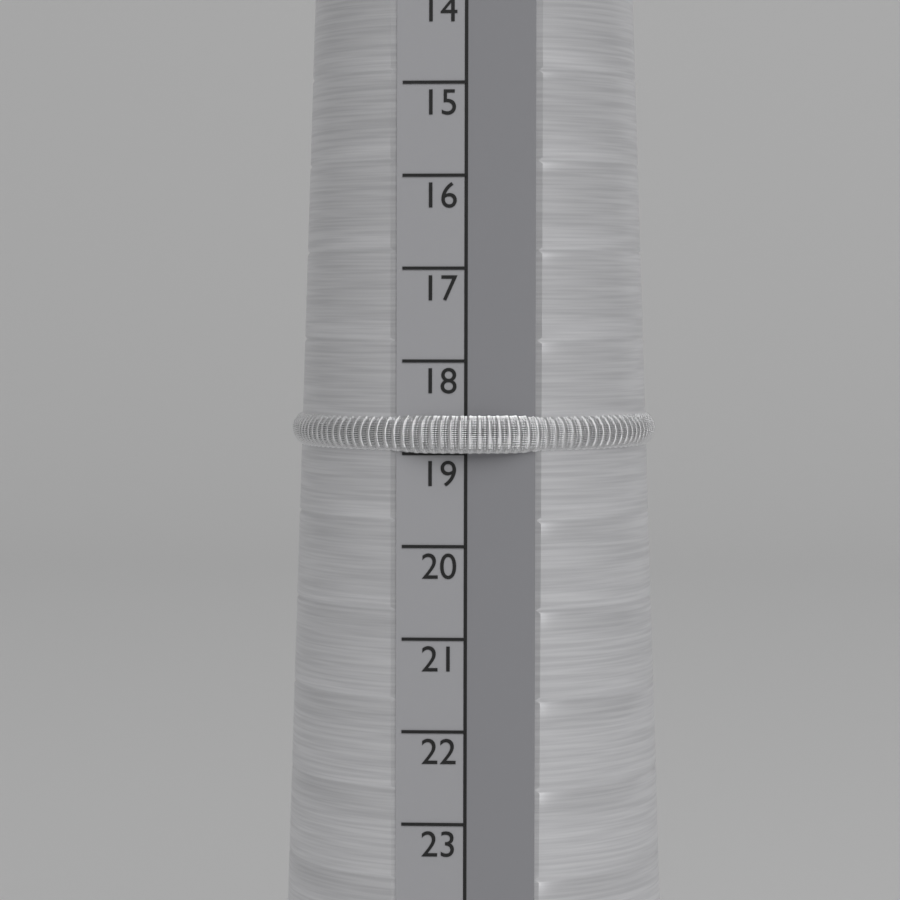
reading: 19 (no unit)
